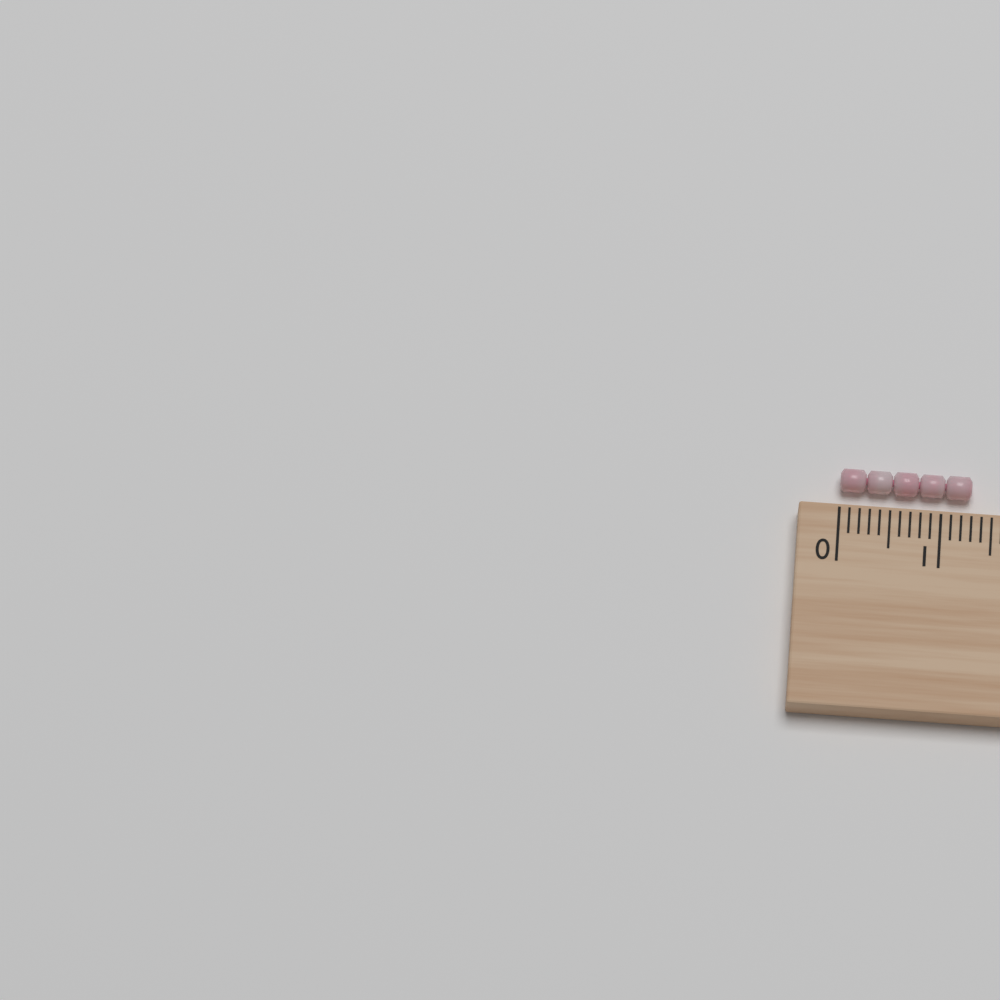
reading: 1.3 cm
